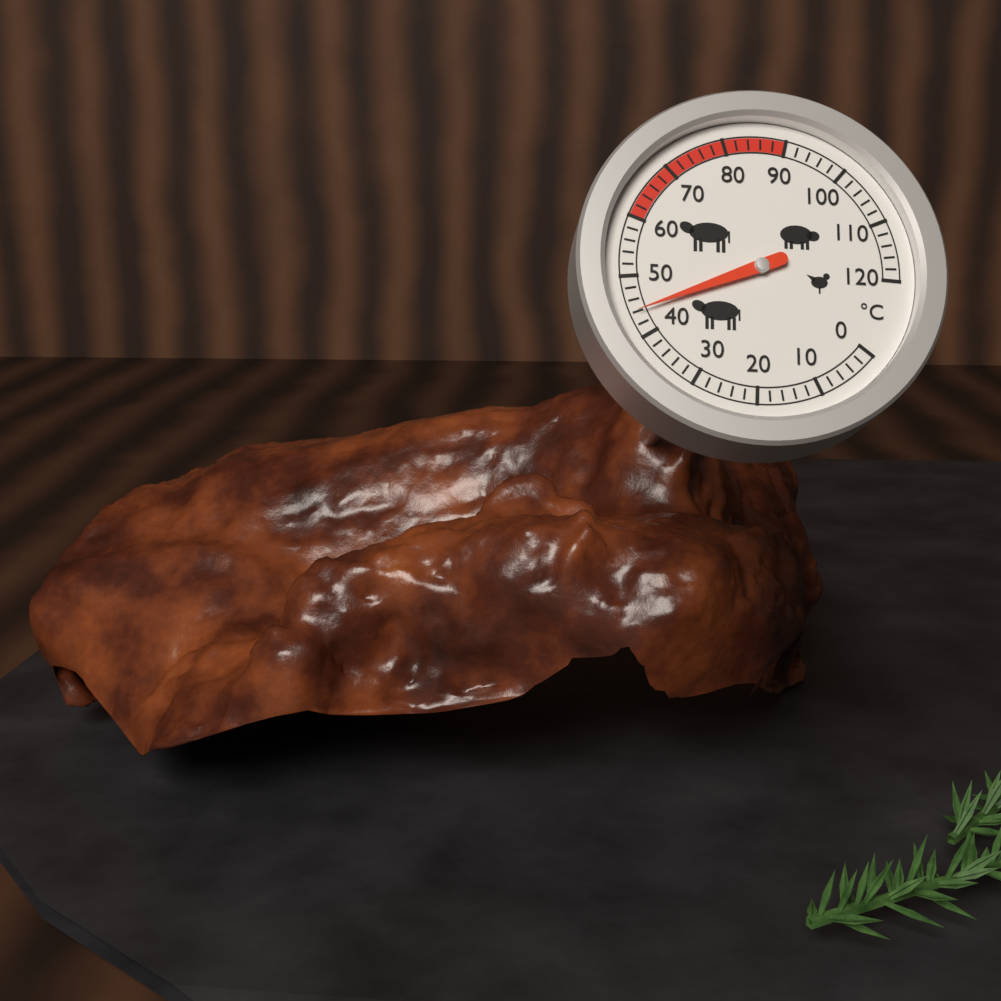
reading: 44 °C
